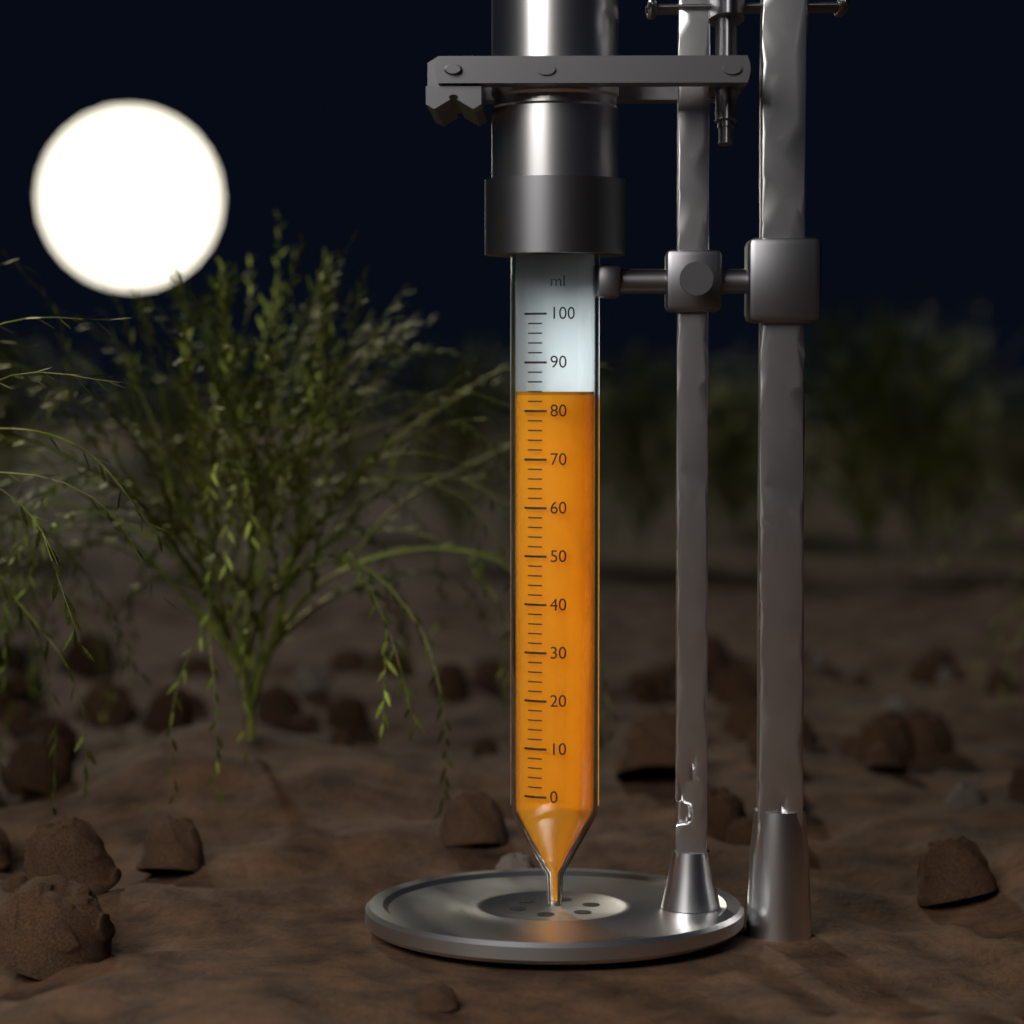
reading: 84 ml
